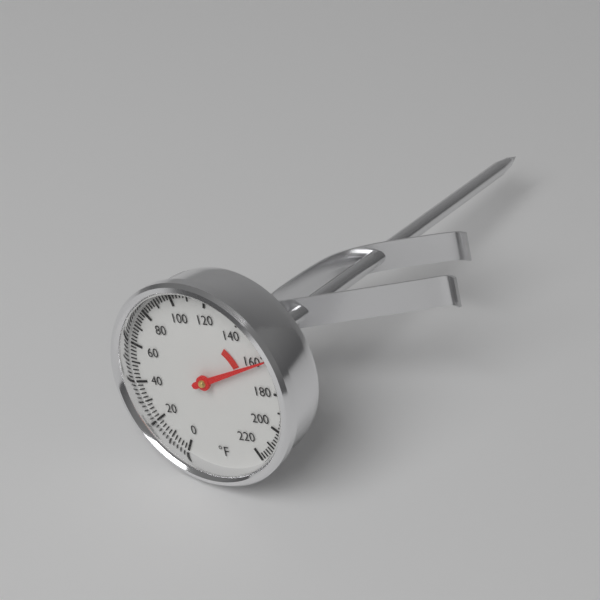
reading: 162 °F
